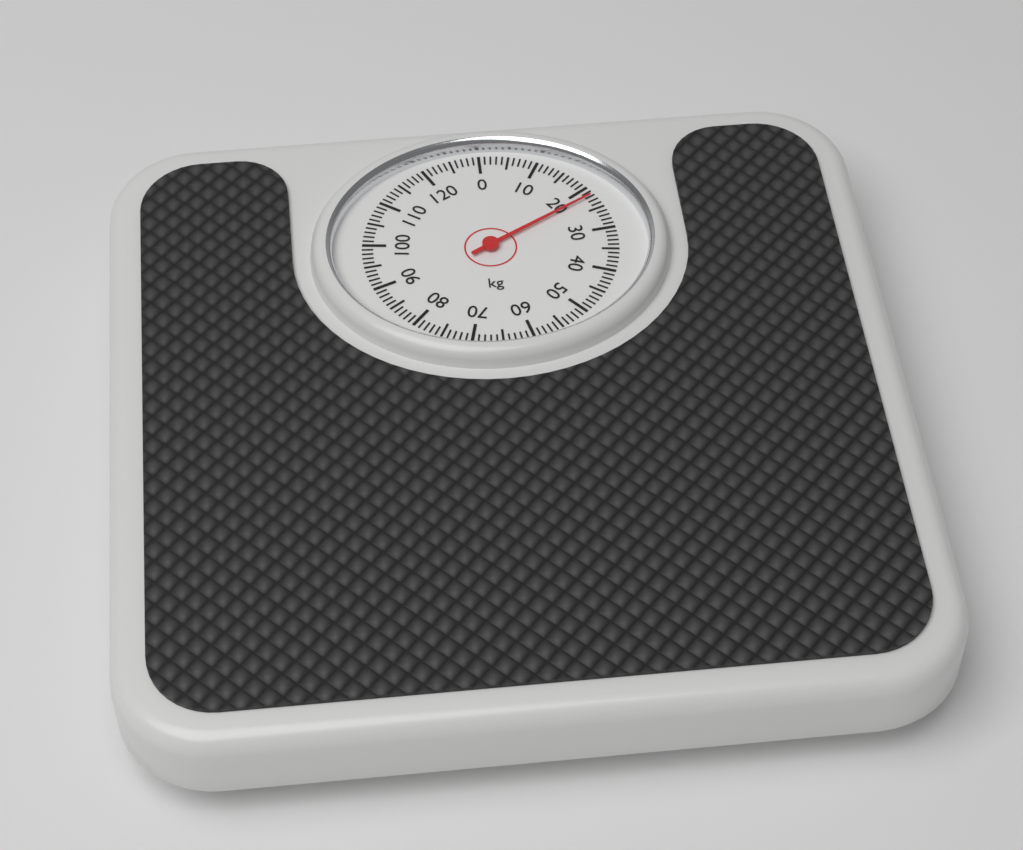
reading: 22 kg
